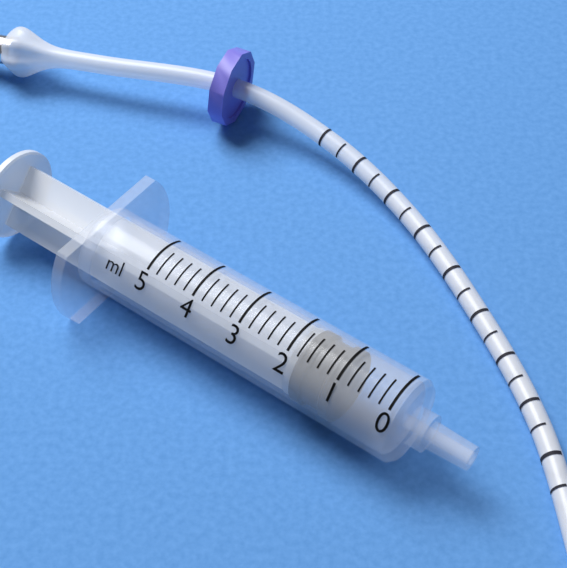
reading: 1.0 ml
